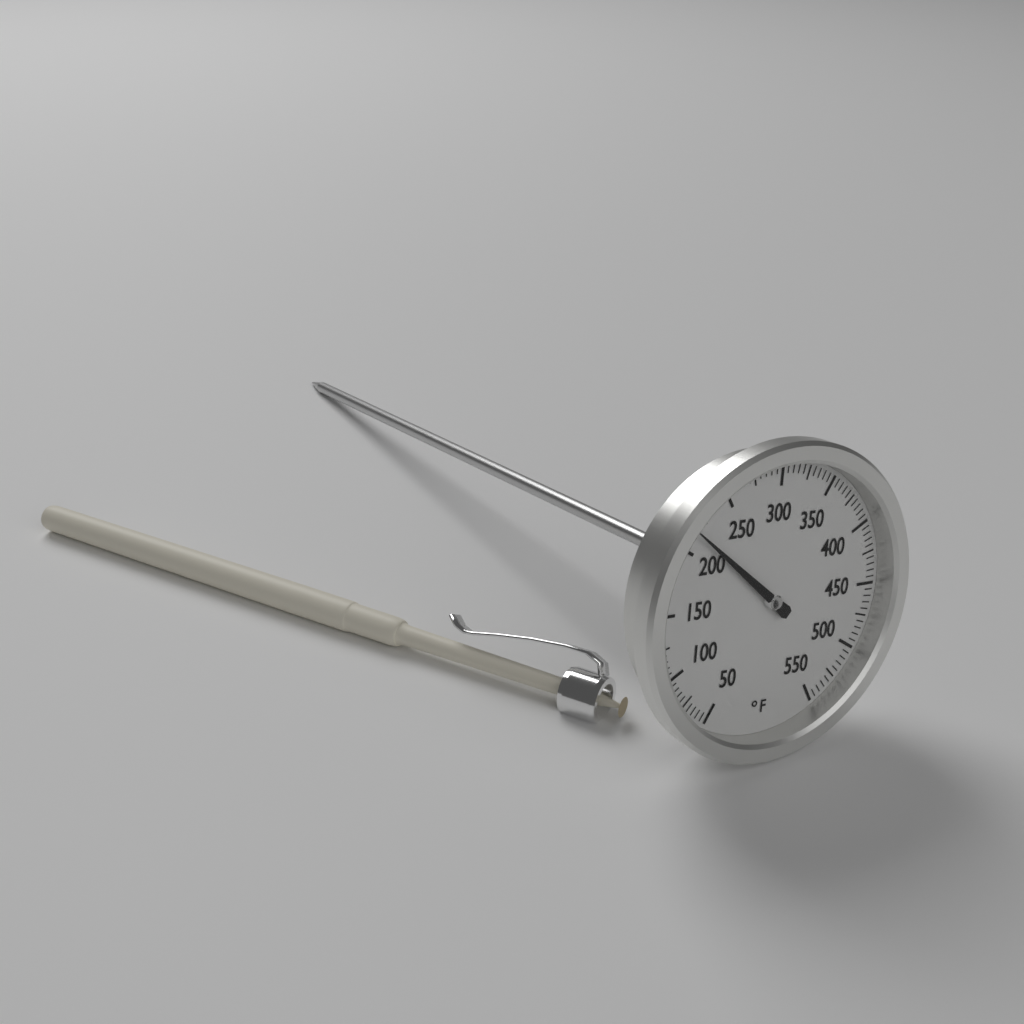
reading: 215 °F
